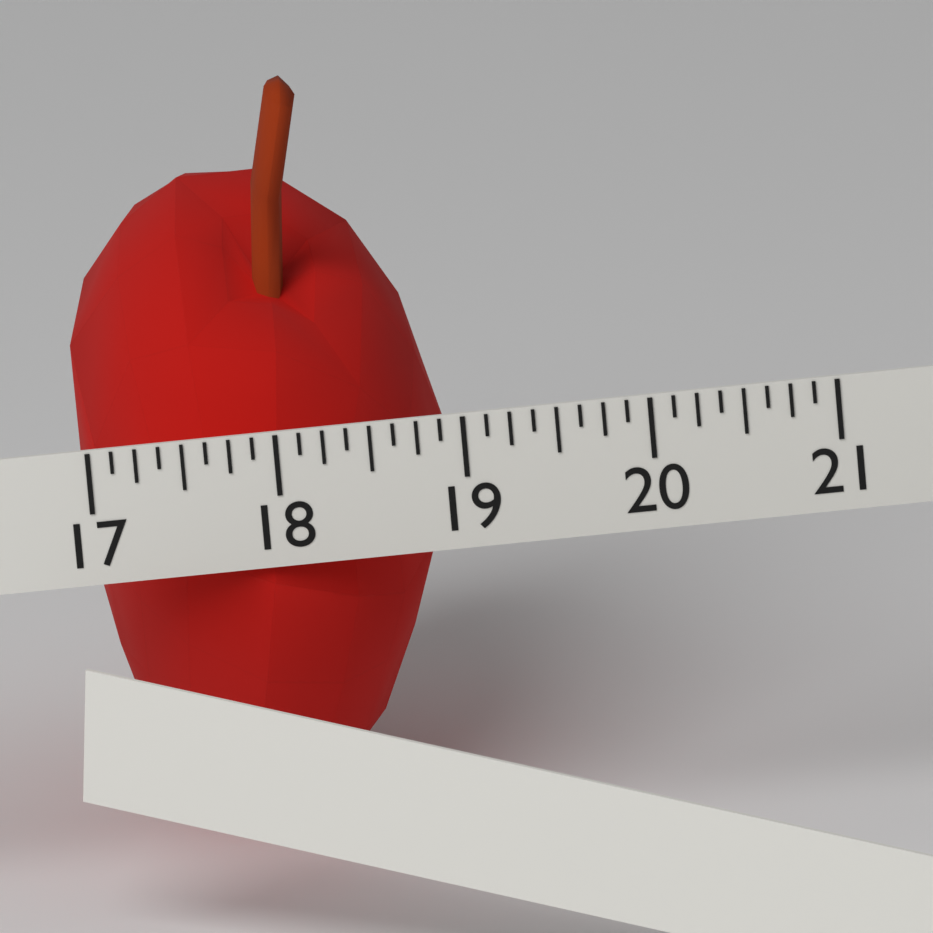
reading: 19.000 (no unit)
